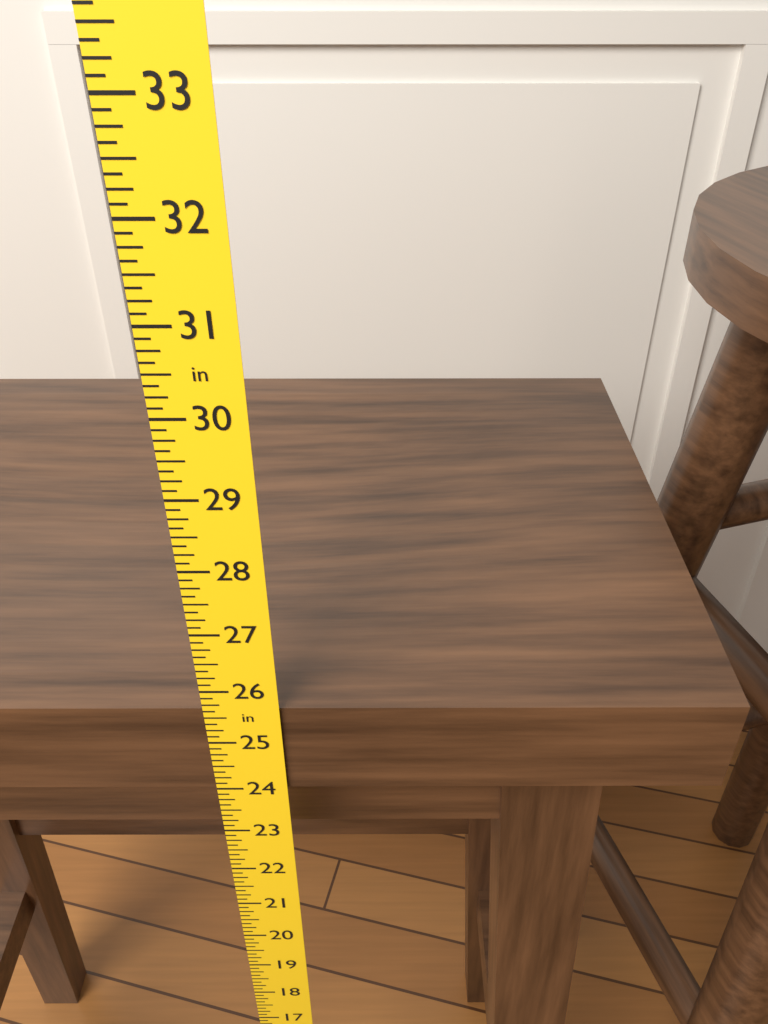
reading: 25.625 in
